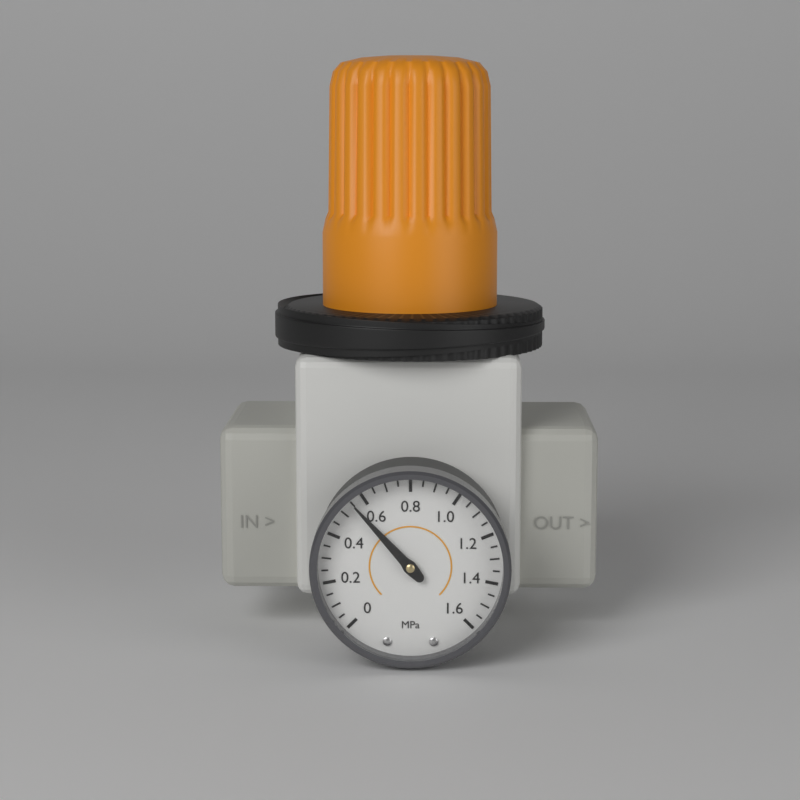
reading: 0.55 MPa
